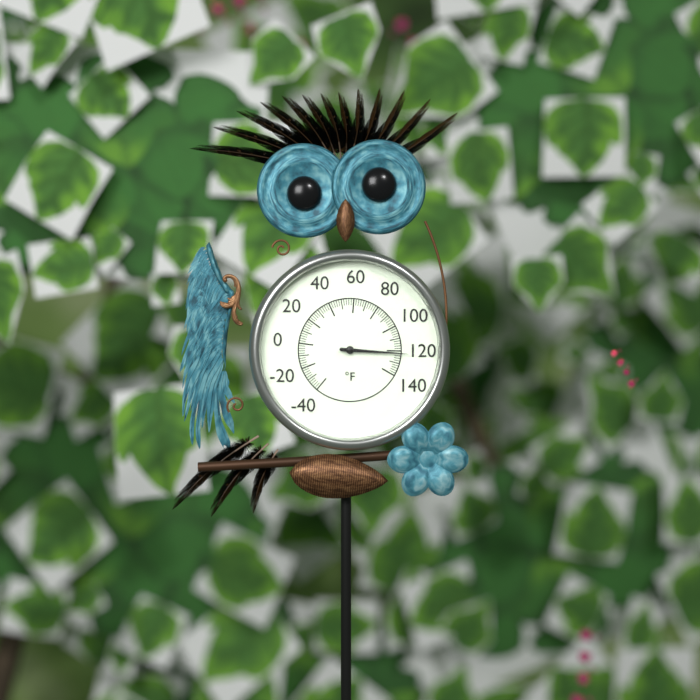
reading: 122 °F
